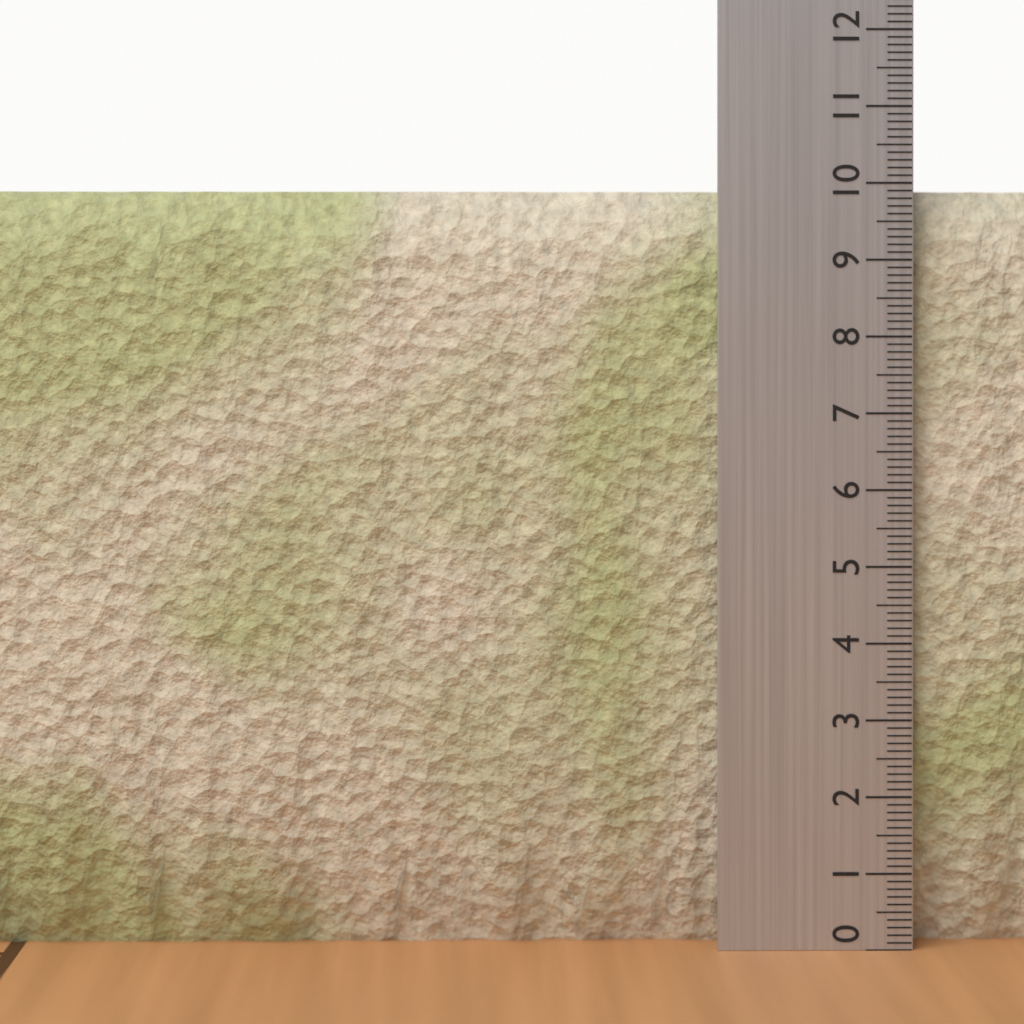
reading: 9.9 (no unit)
